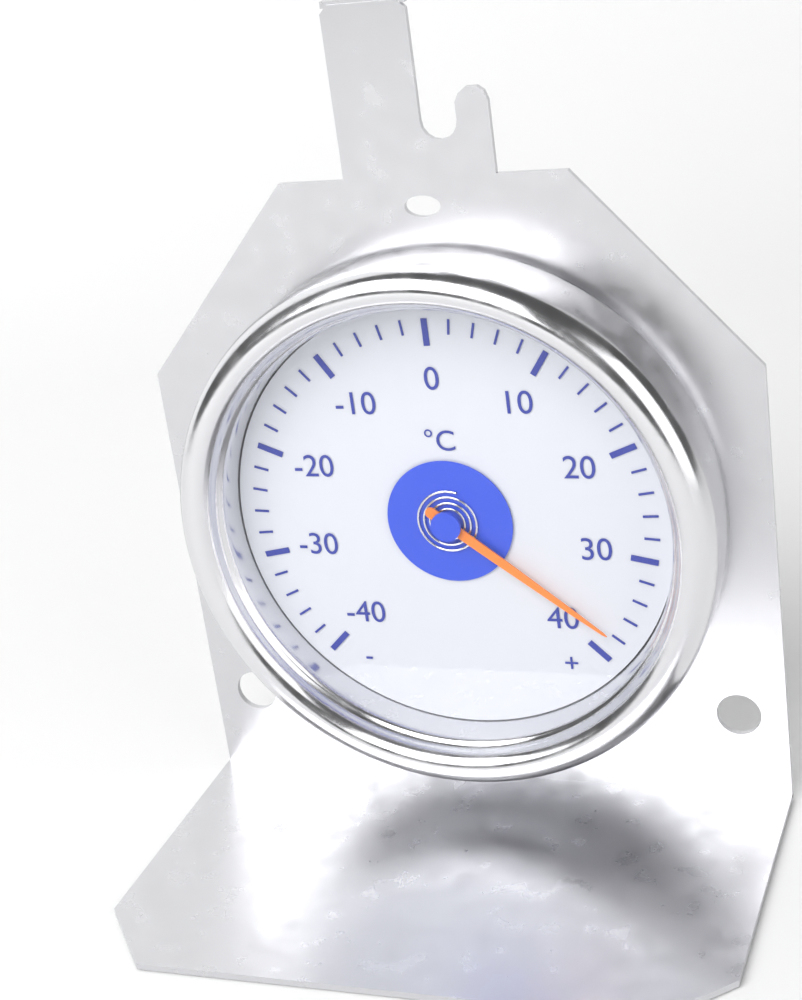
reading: 38 °C
